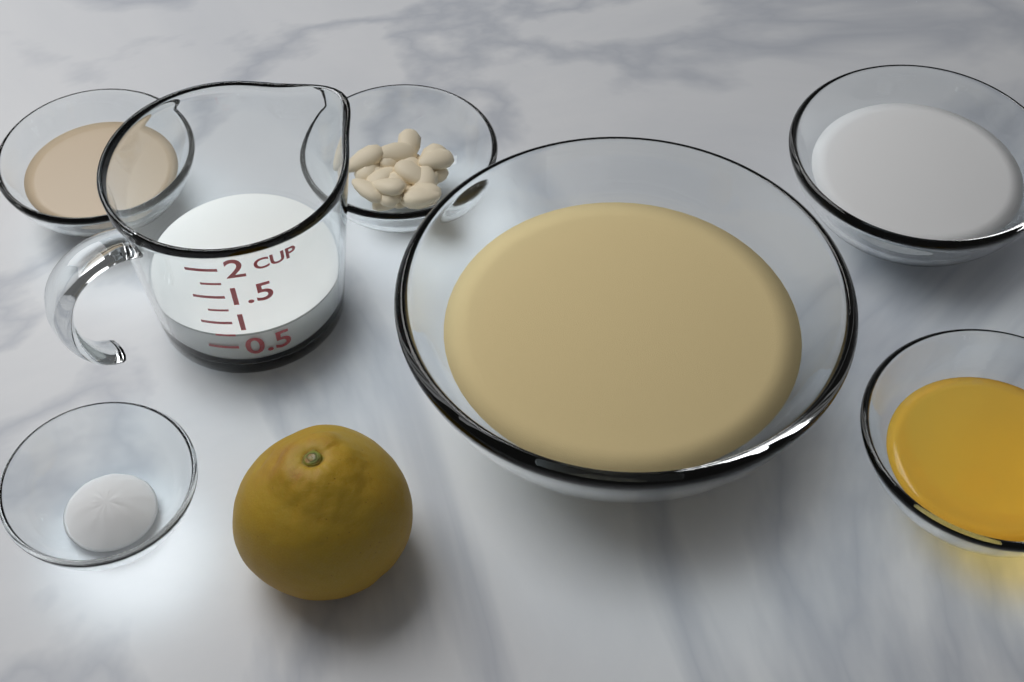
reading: 0.75 cup
